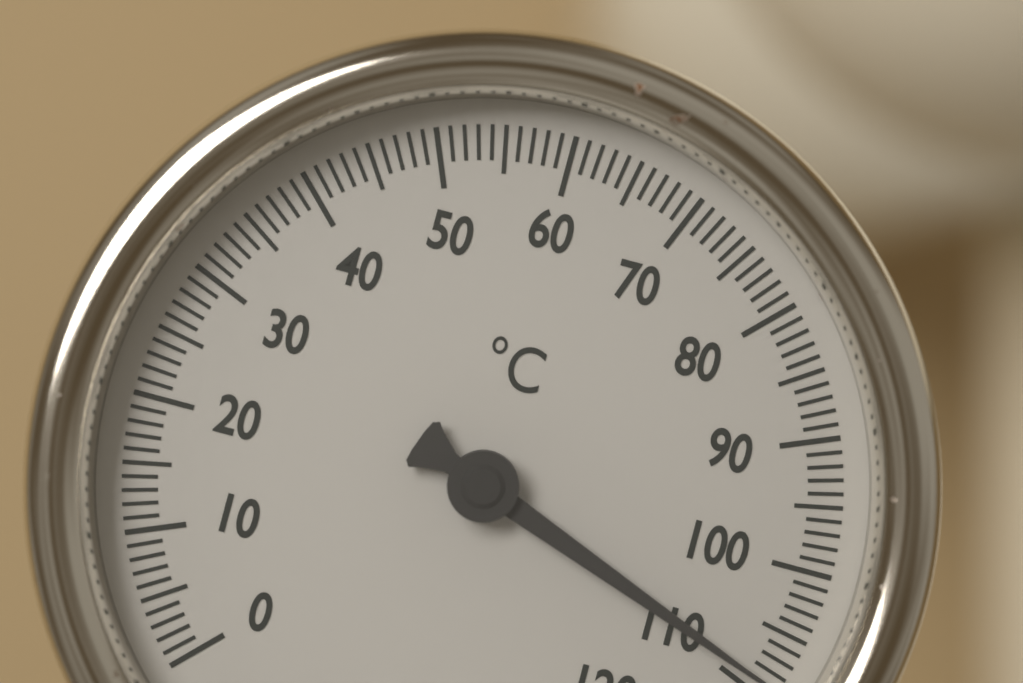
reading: 109 °C
